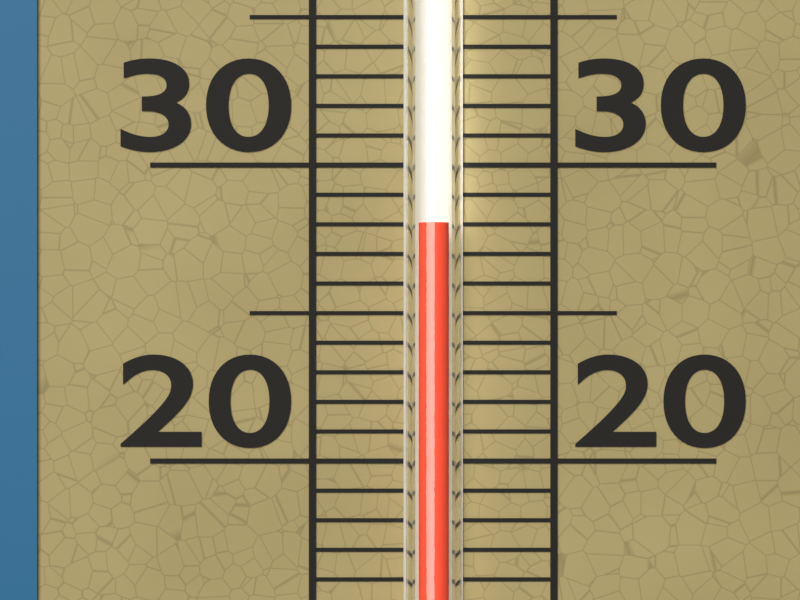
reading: 28 (no unit)
